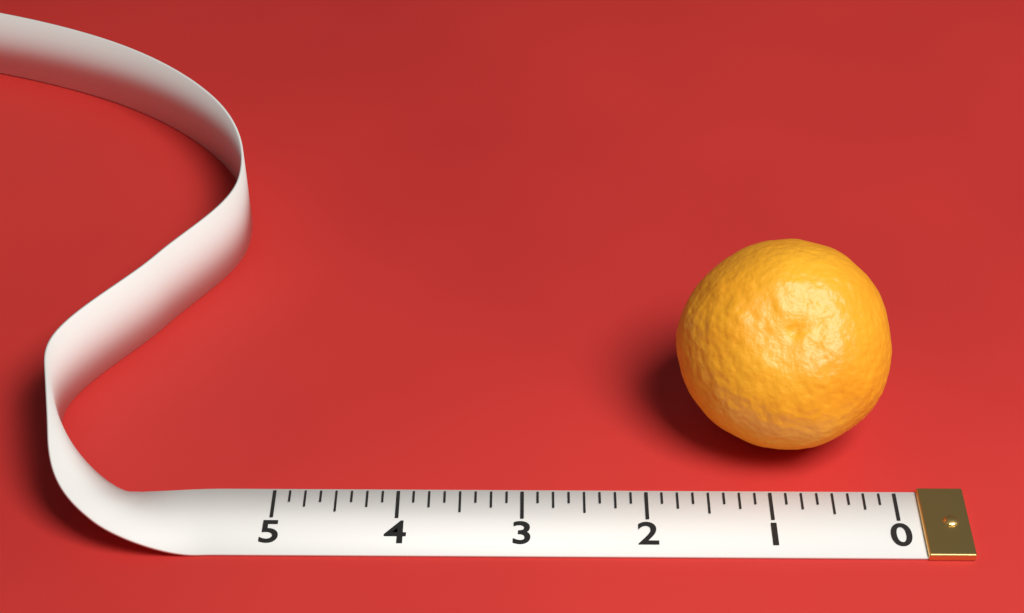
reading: 1.750 (no unit)
